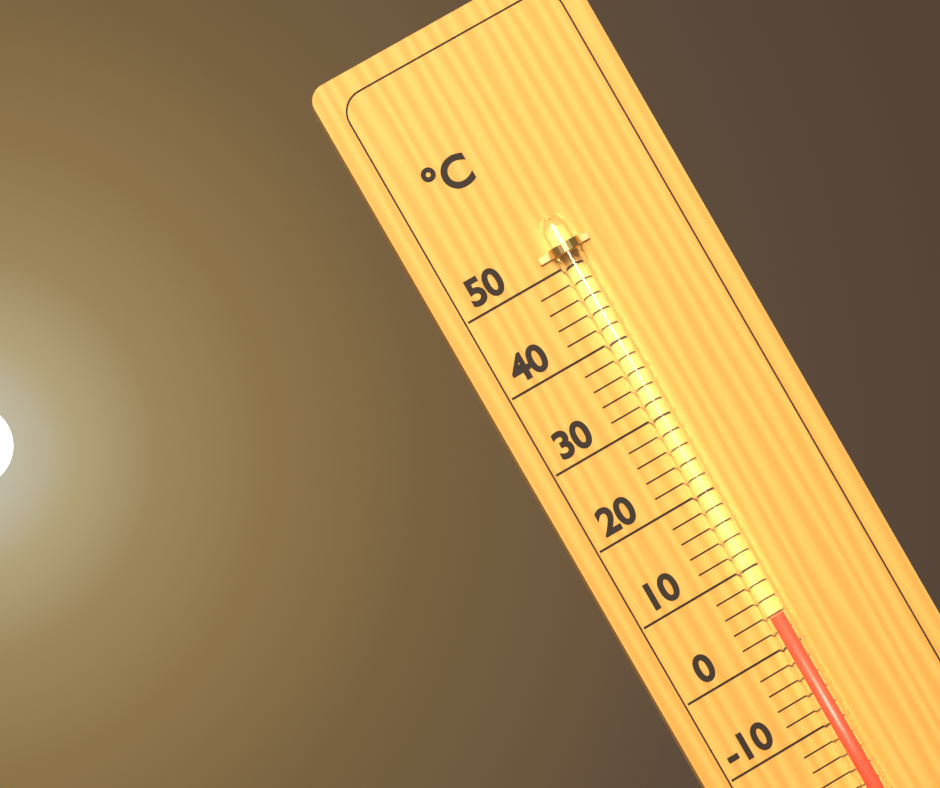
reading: 4 °C
